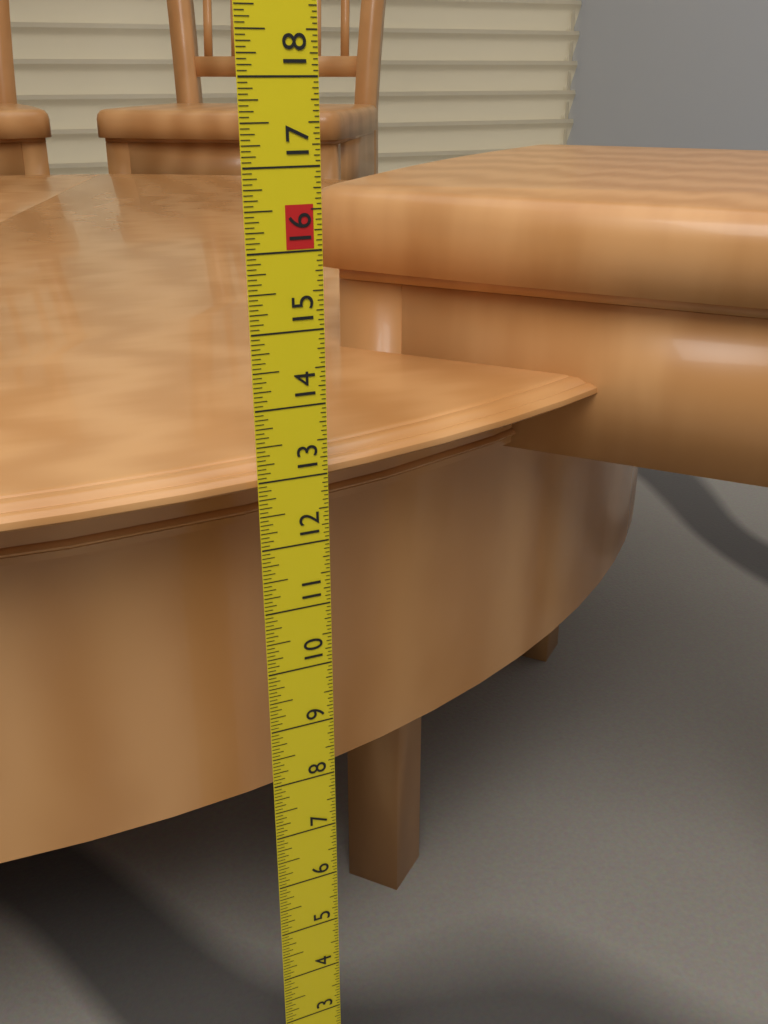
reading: 13.1250 in
